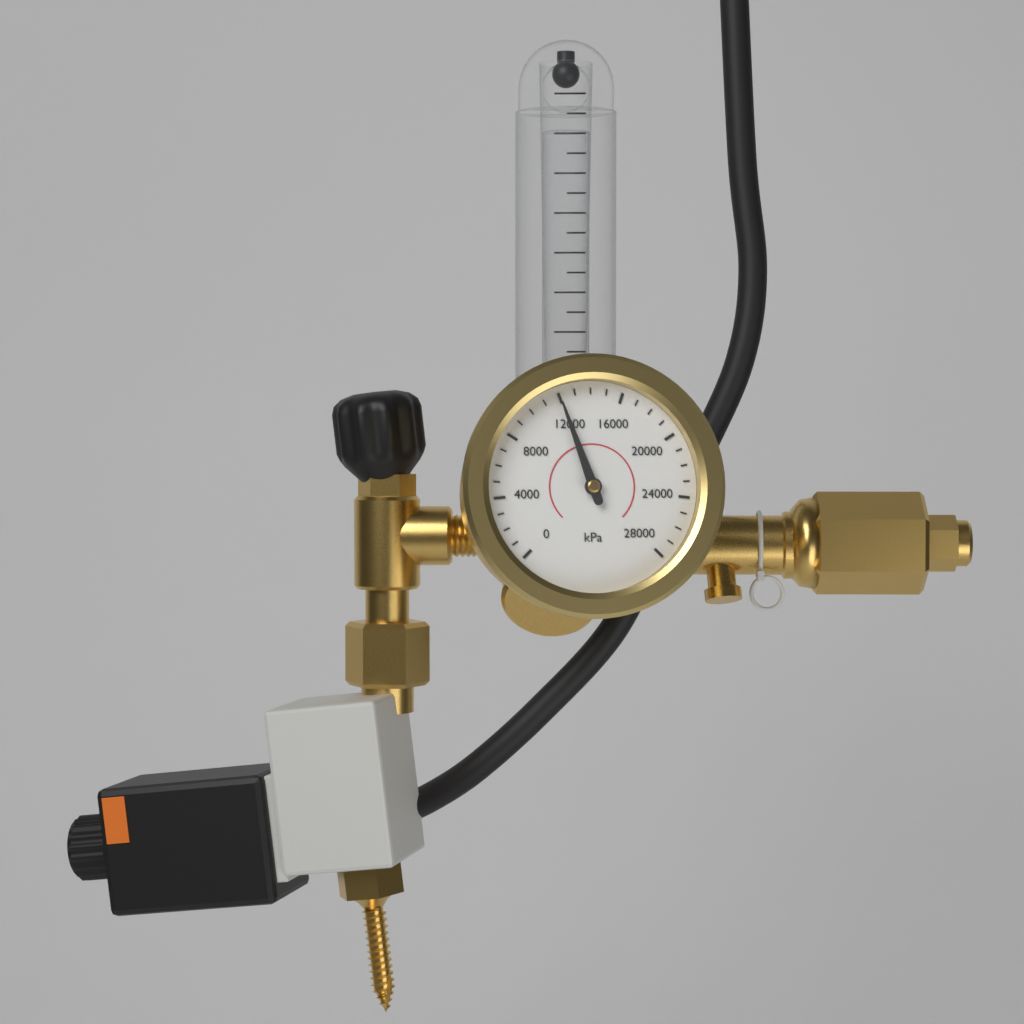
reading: 12000 kPa
